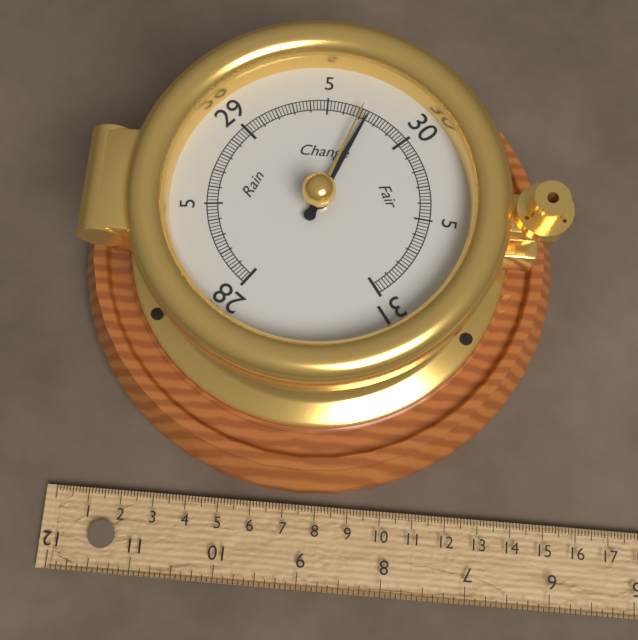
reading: 29.74 inHg
